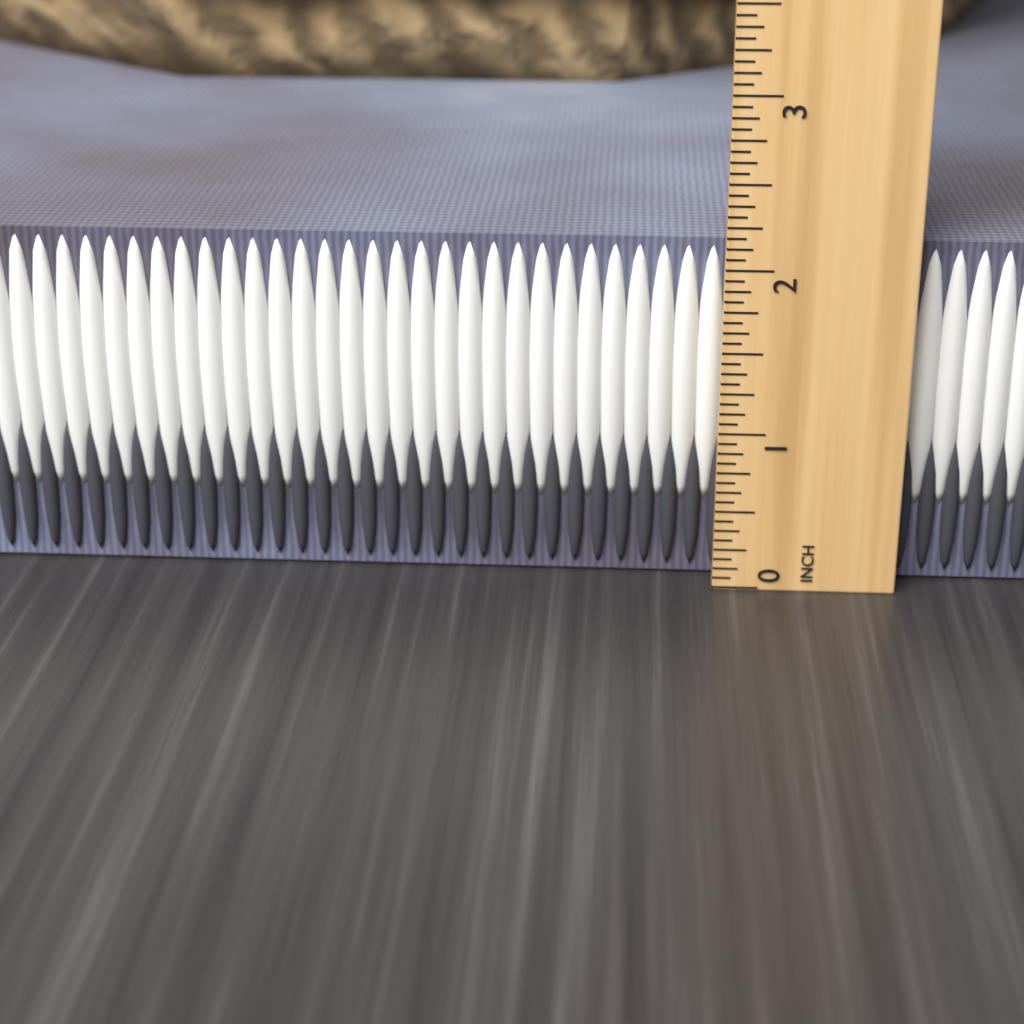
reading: 2.1250 in
